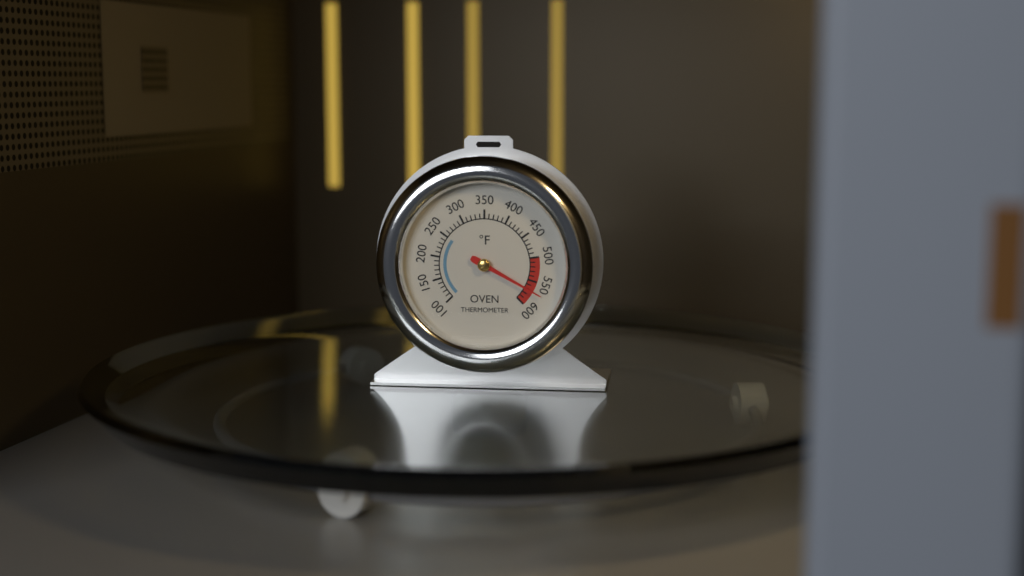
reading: 570 °F
